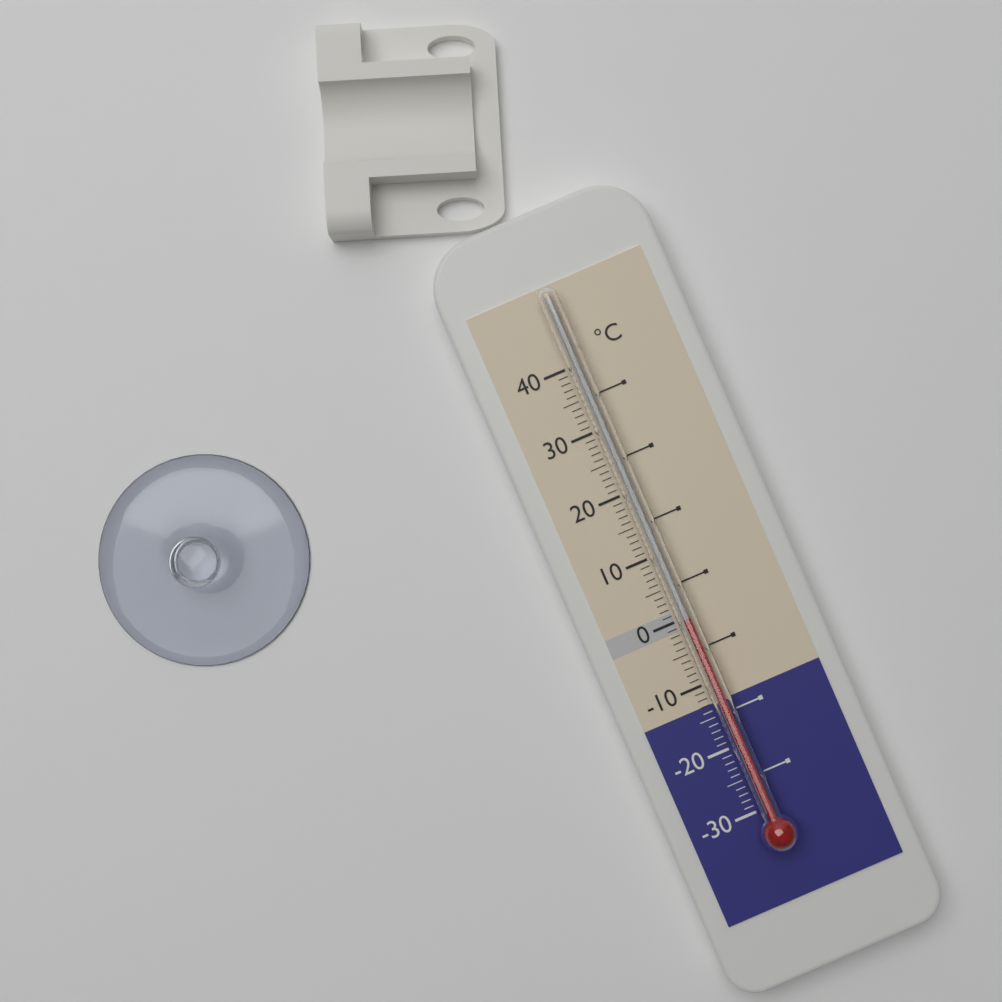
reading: 0 °C
